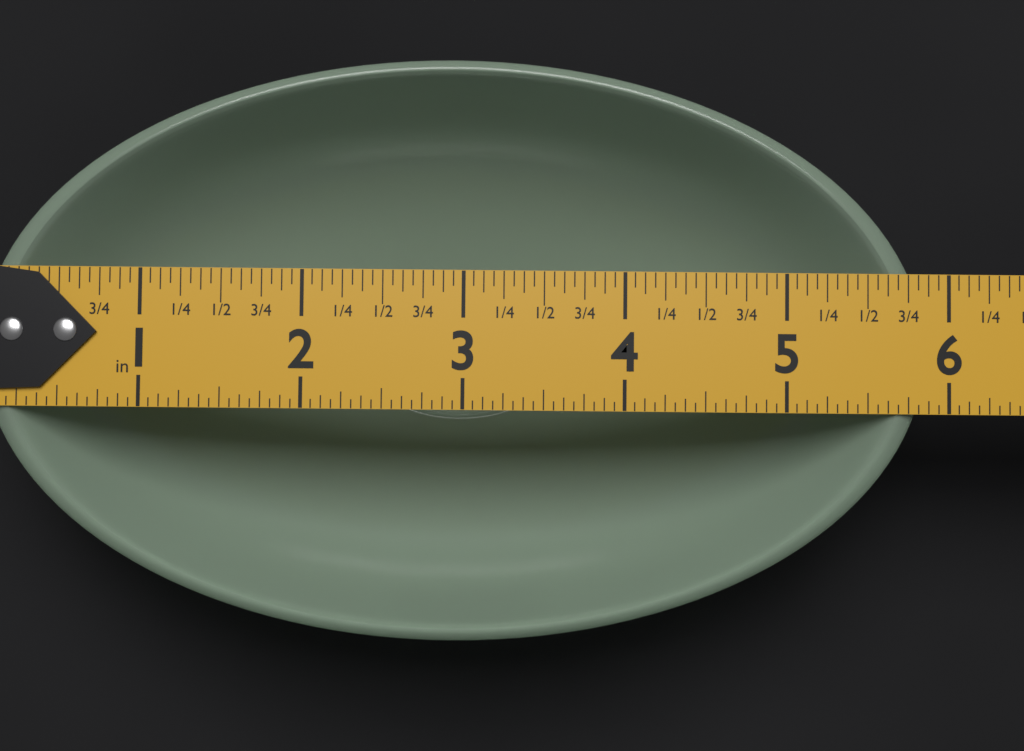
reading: 5.8750 in
